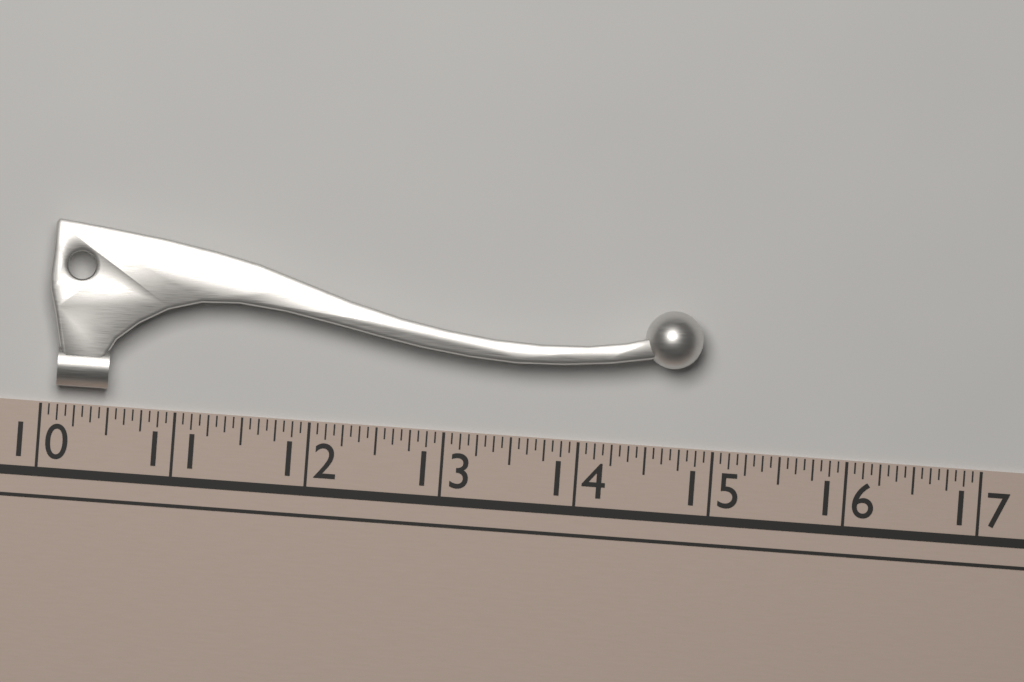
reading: 14.8750 (no unit)
